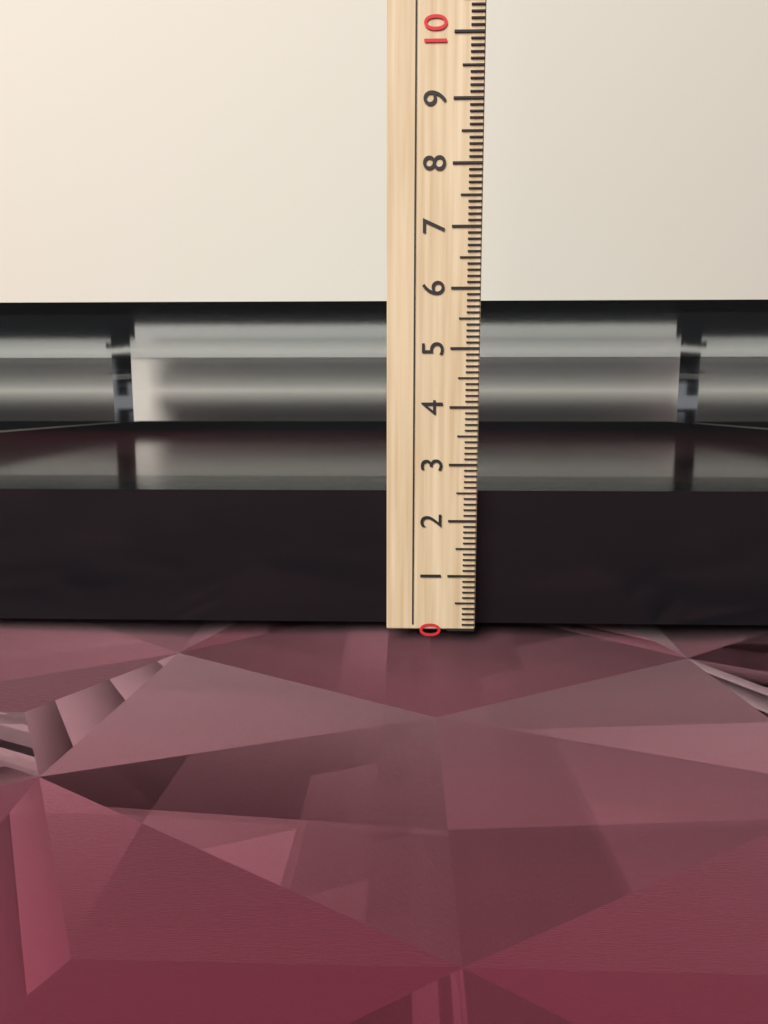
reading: 5.9 cm
